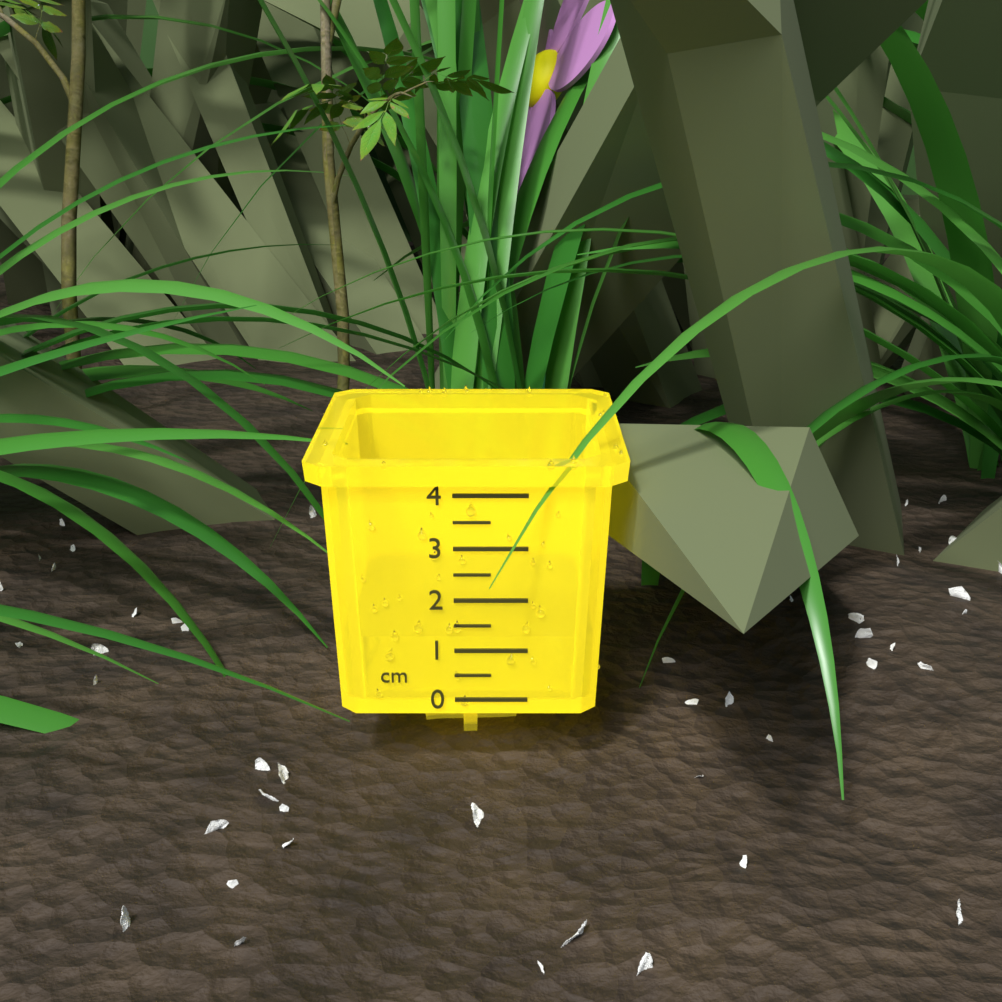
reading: 1.2 cm
